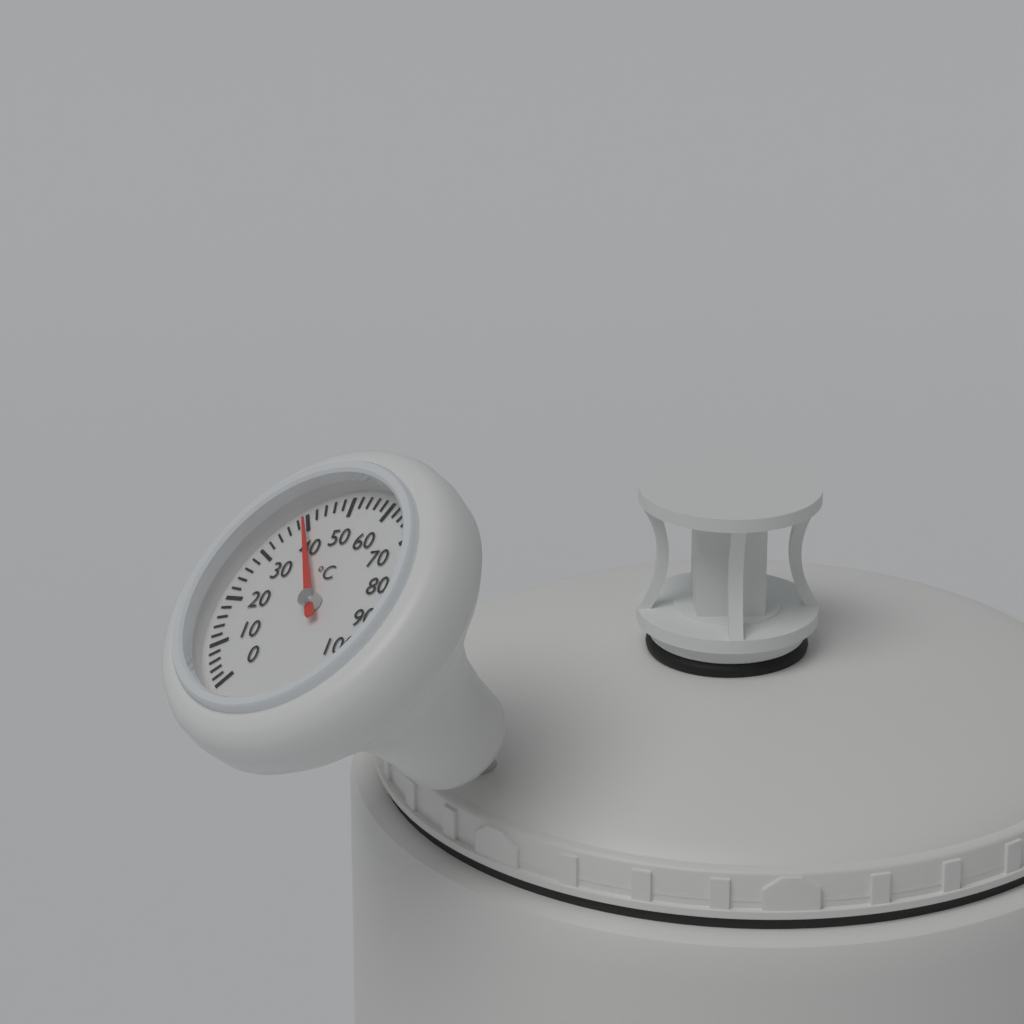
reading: 40 °C
